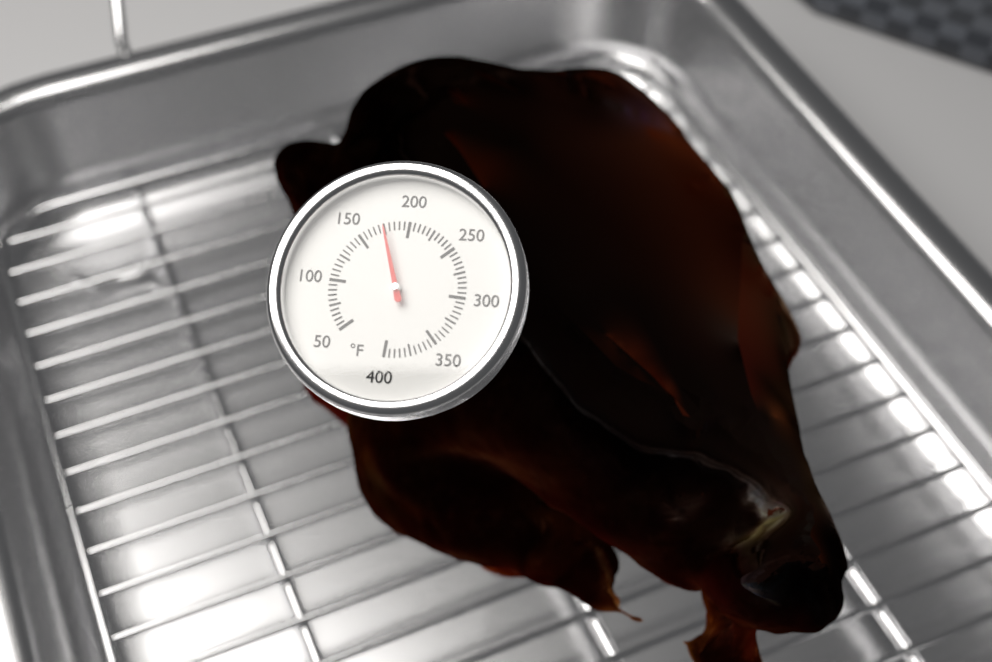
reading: 175 °F
